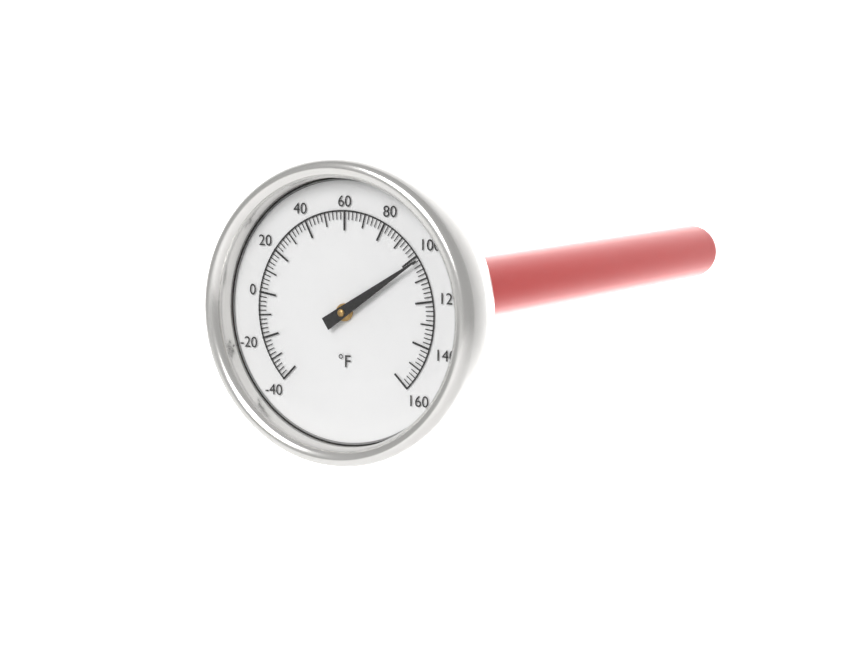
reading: 102 °F
